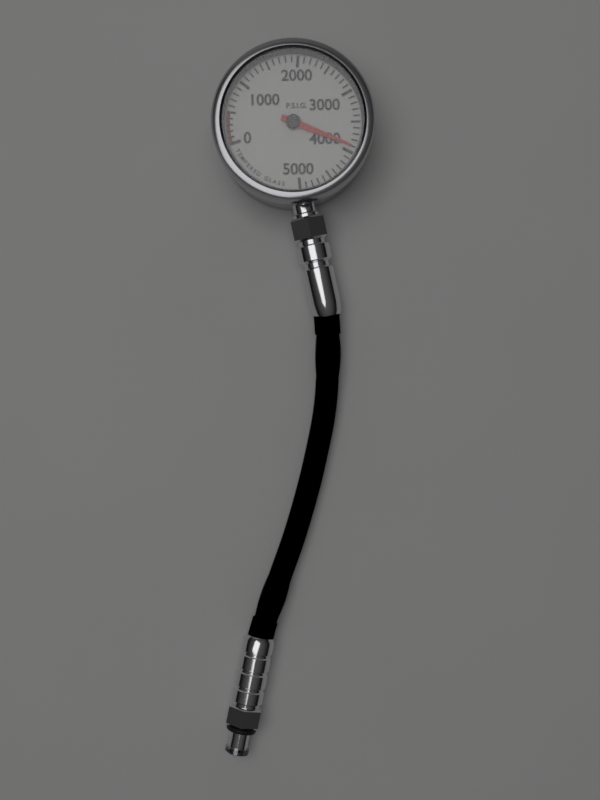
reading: 3900 psig
